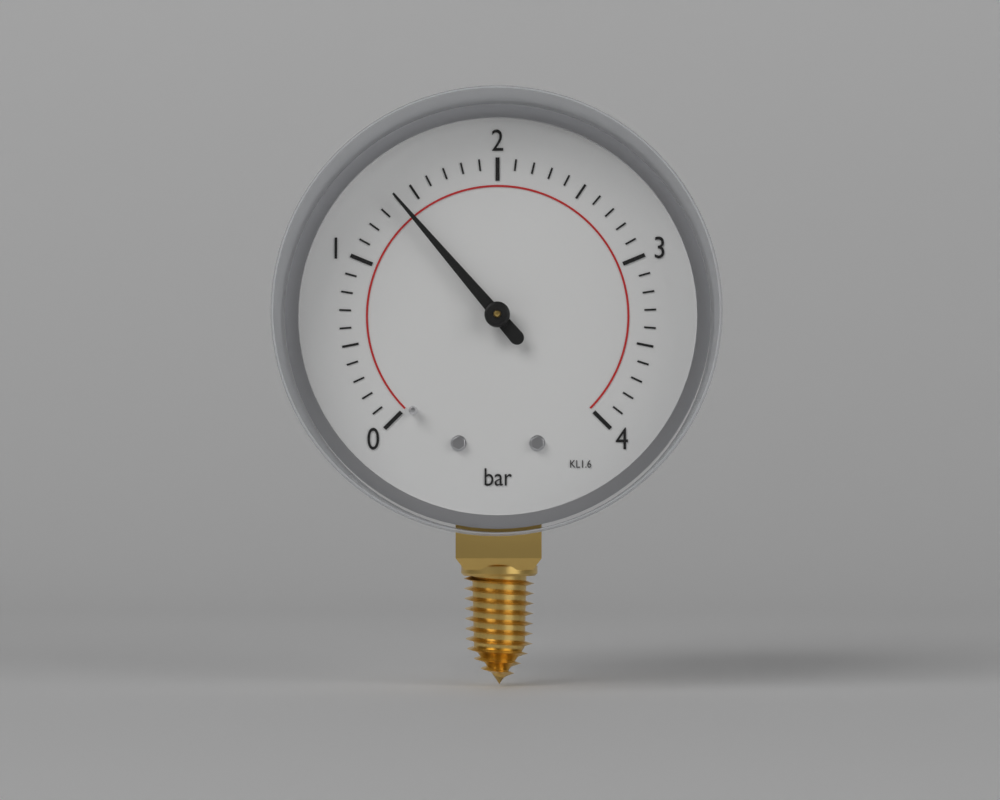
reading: 1.4 bar
